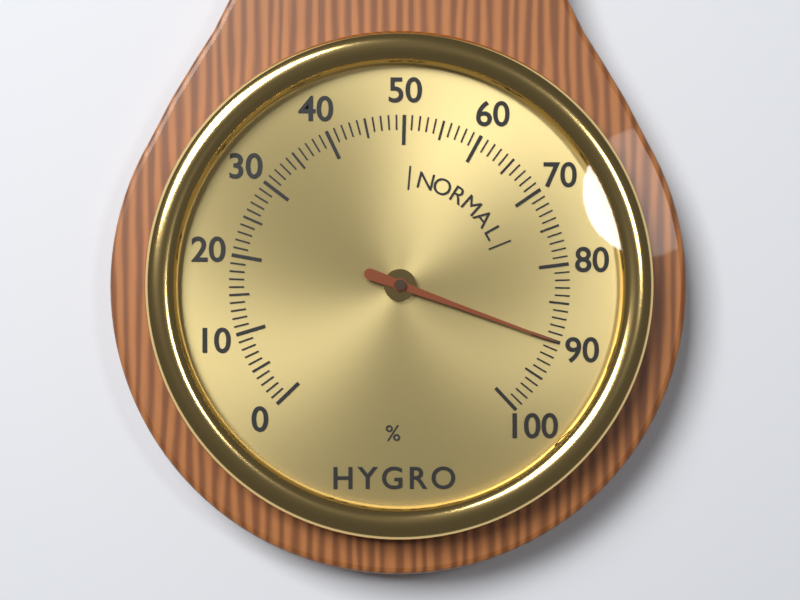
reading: 90 %
